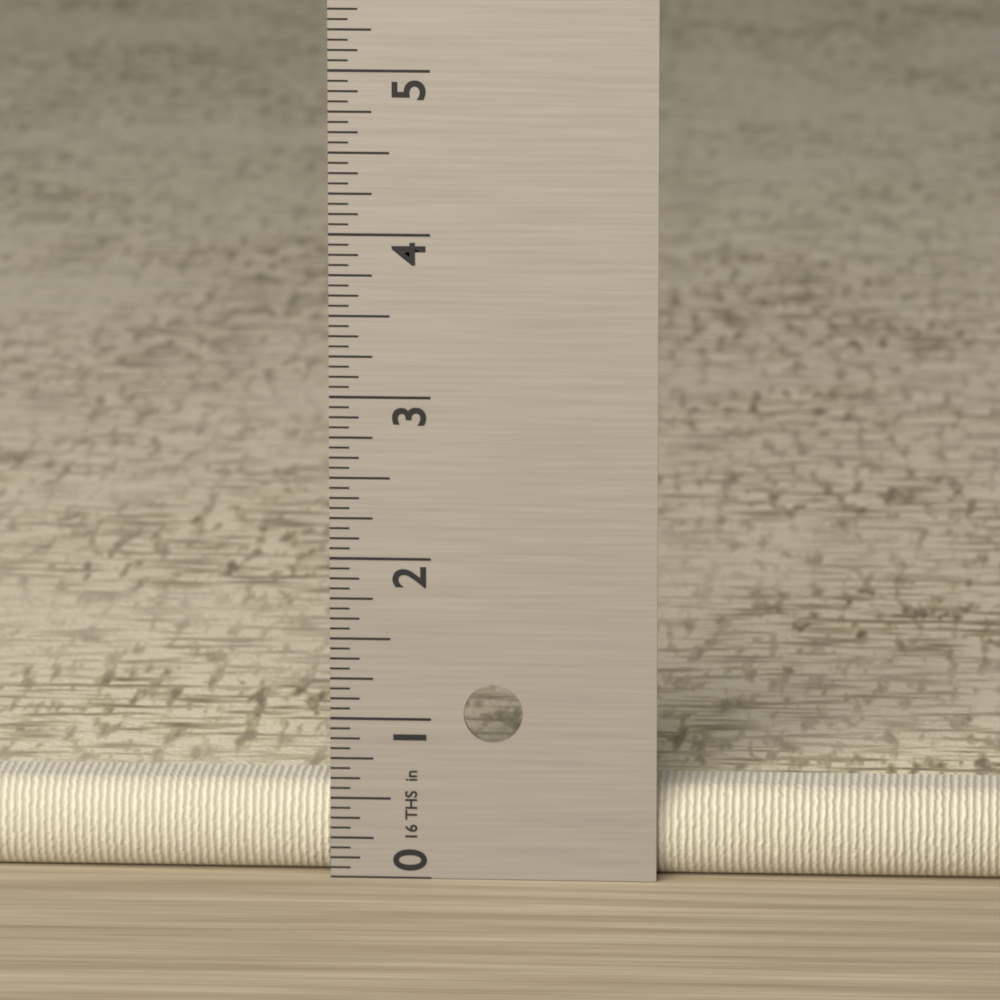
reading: 0.5625 in
